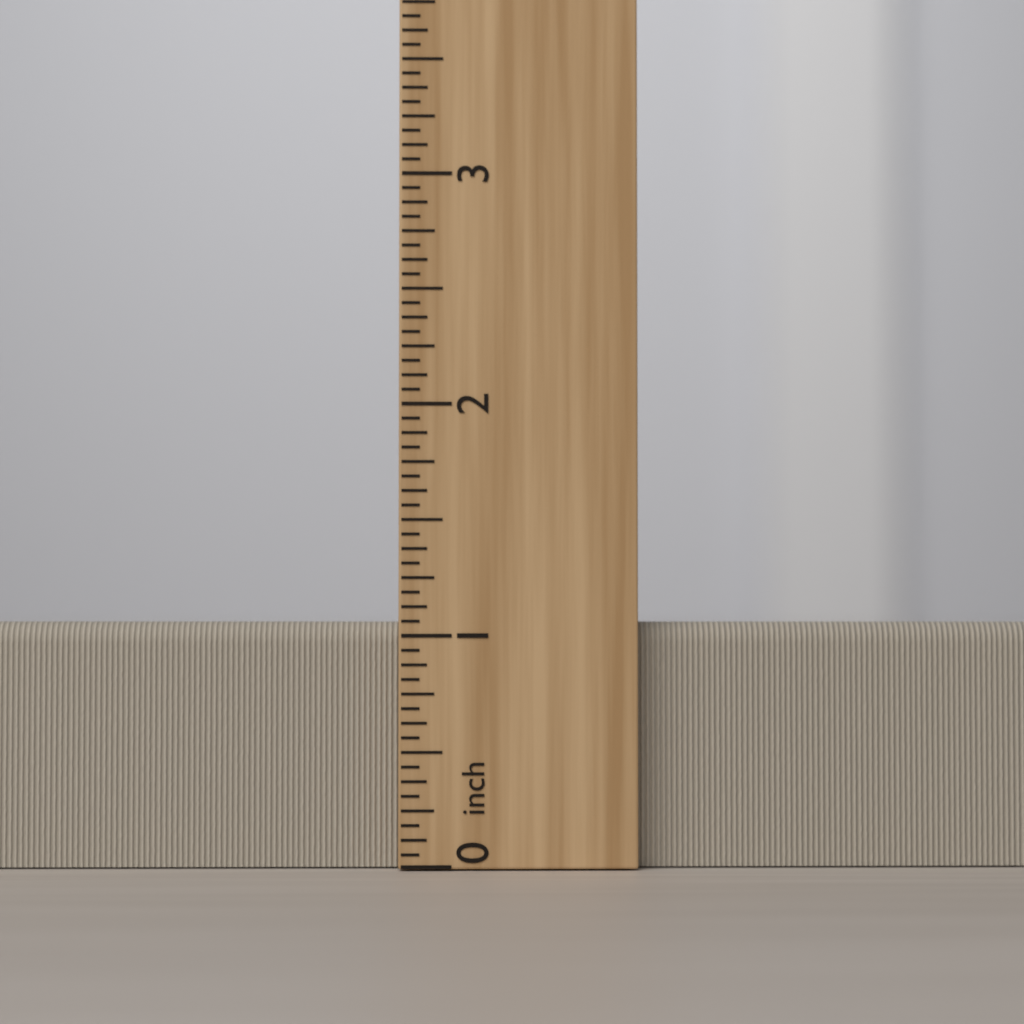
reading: 1.0625 inch
